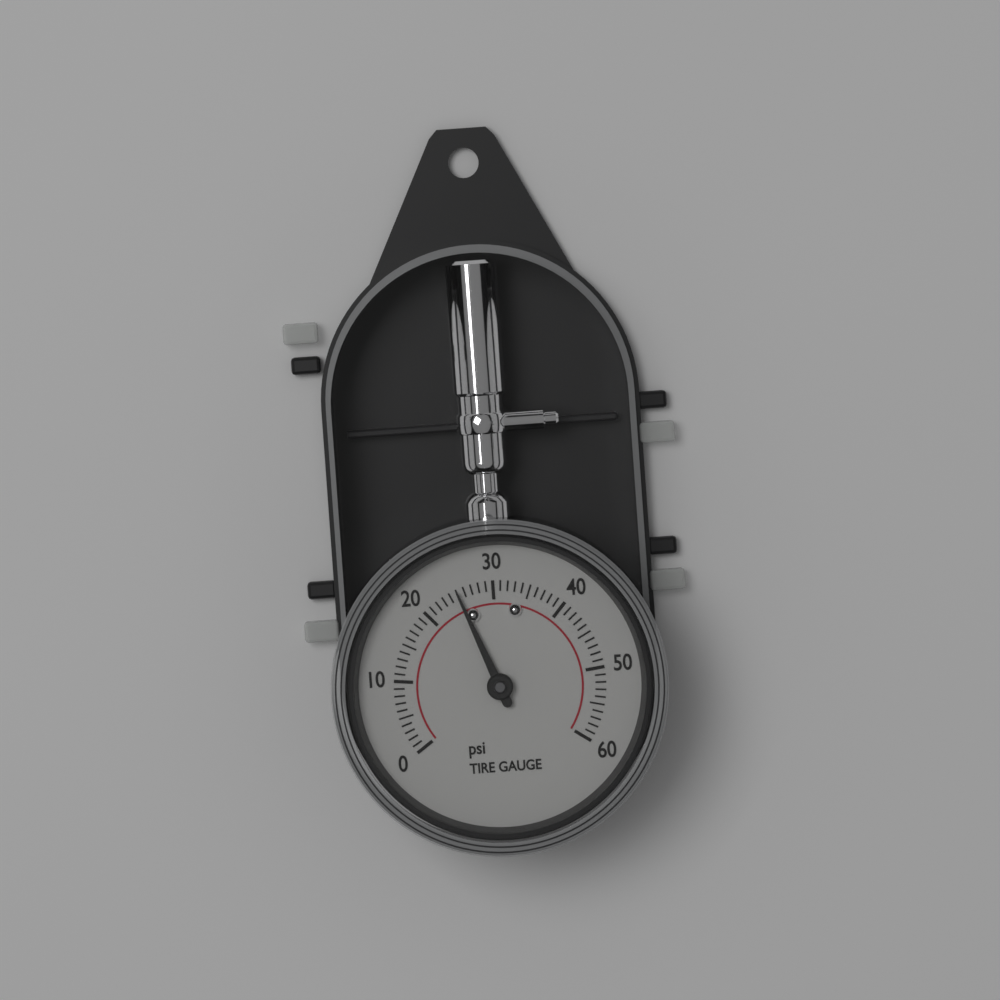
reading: 25 psi
